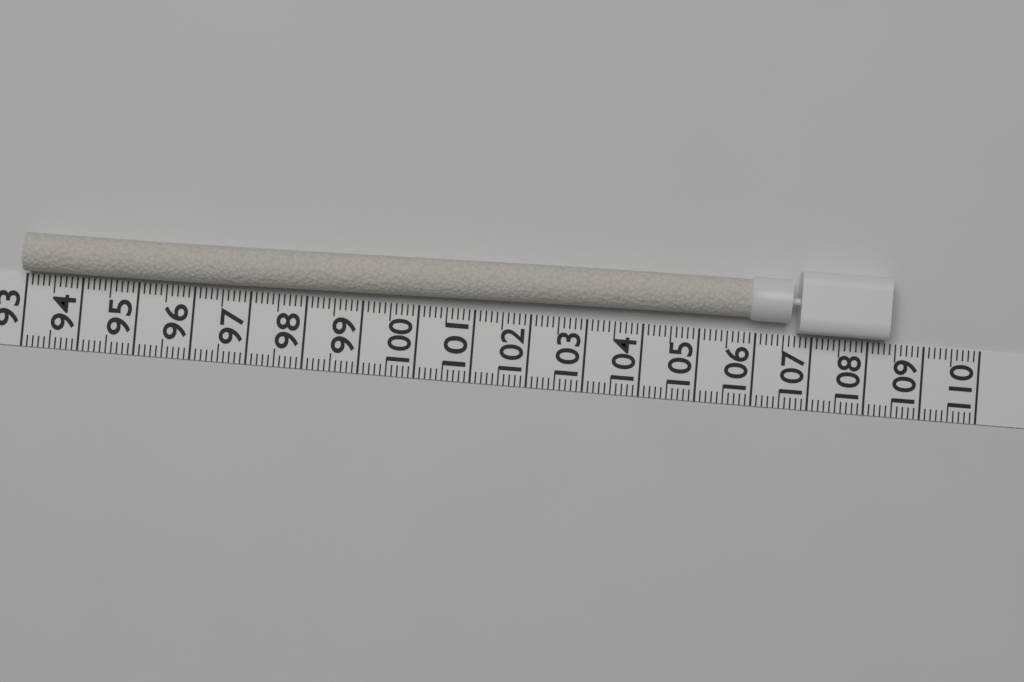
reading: 108.3 (no unit)
